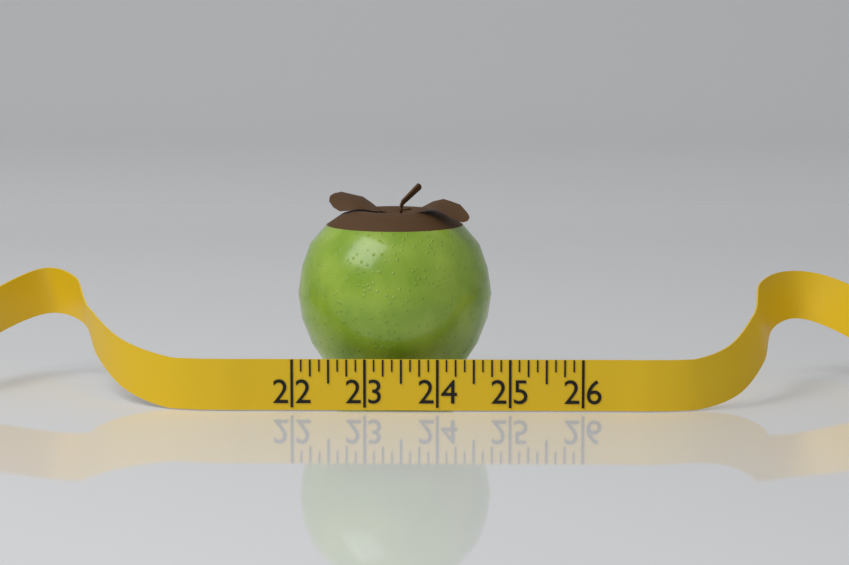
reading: 24.750 (no unit)
